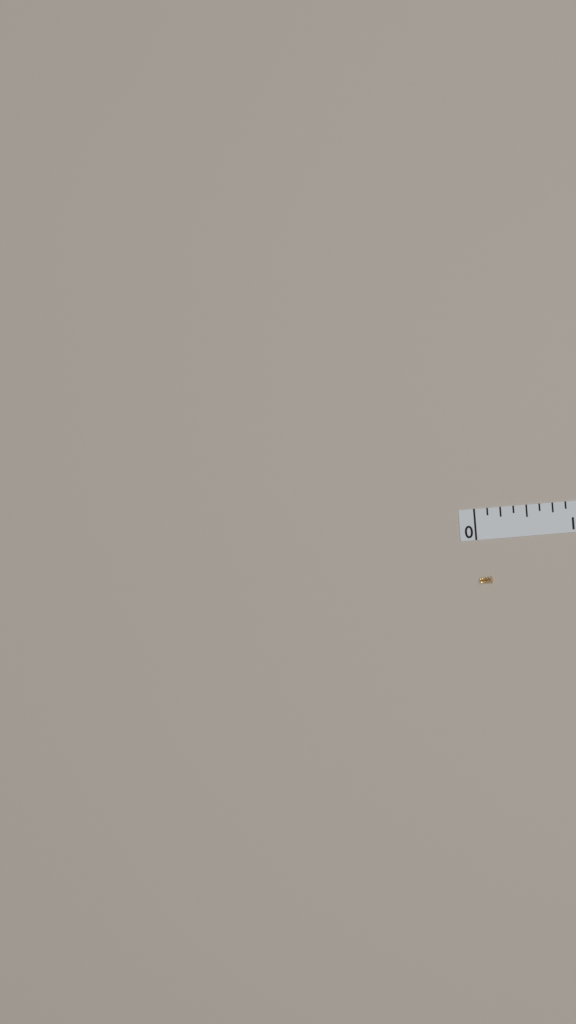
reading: 0.125 in
